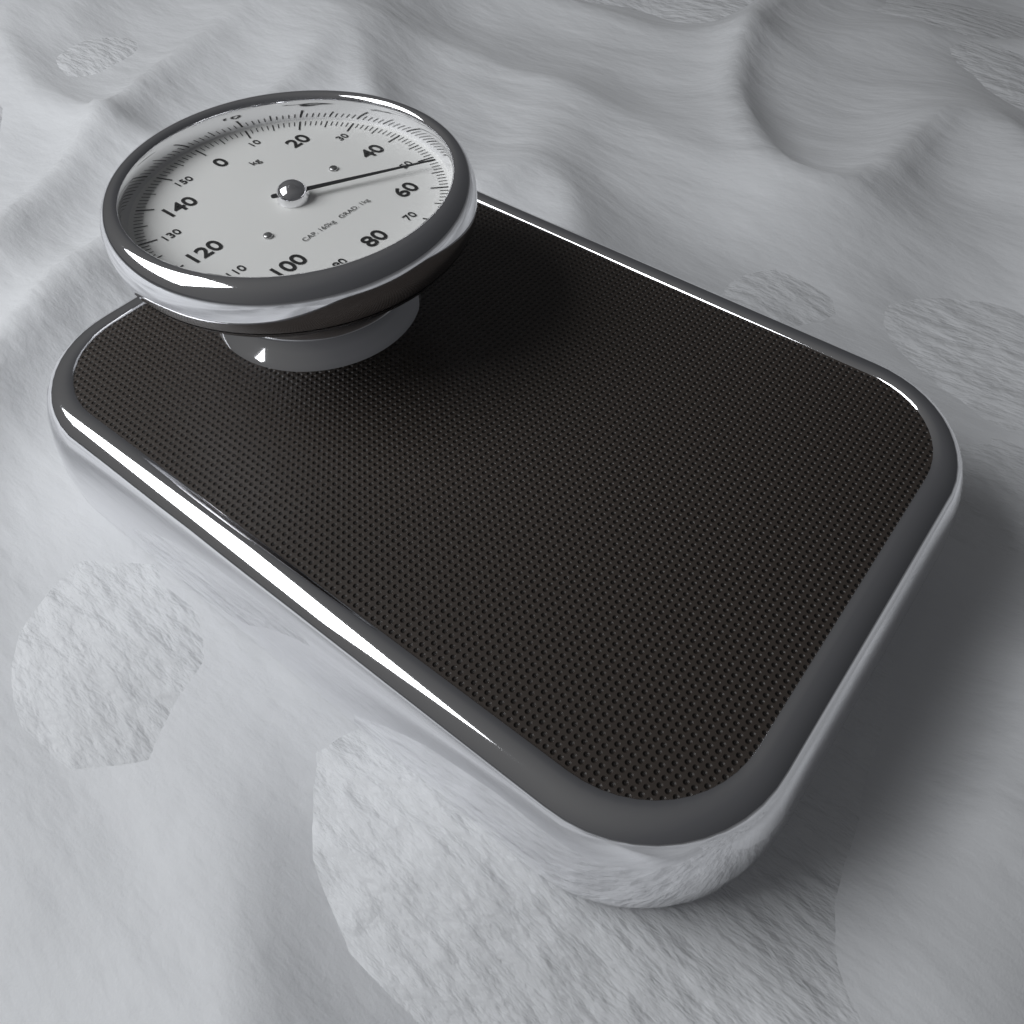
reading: 53 kg
